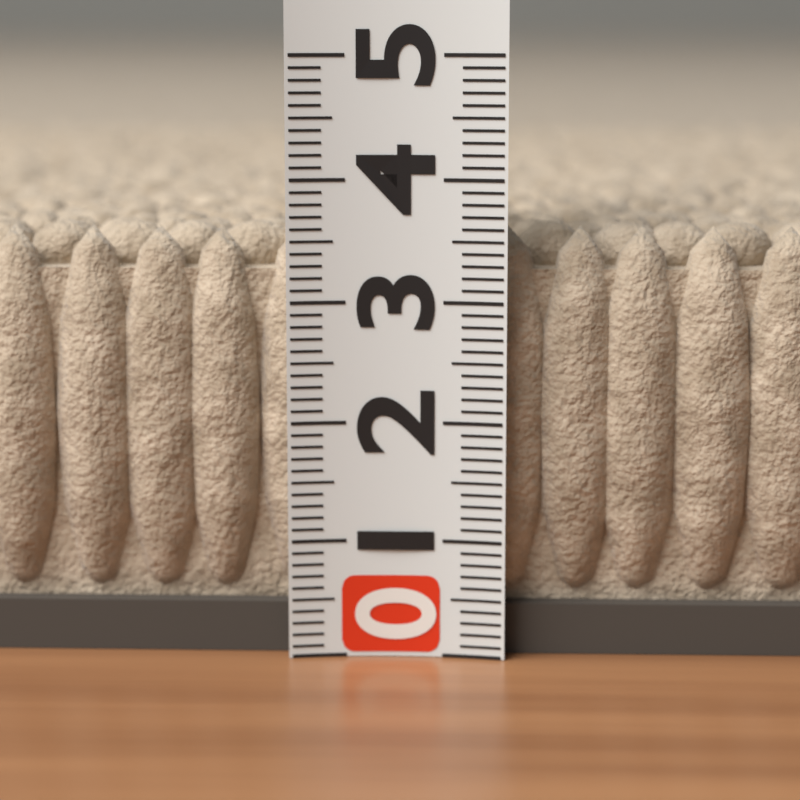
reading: 3.6 (no unit)
